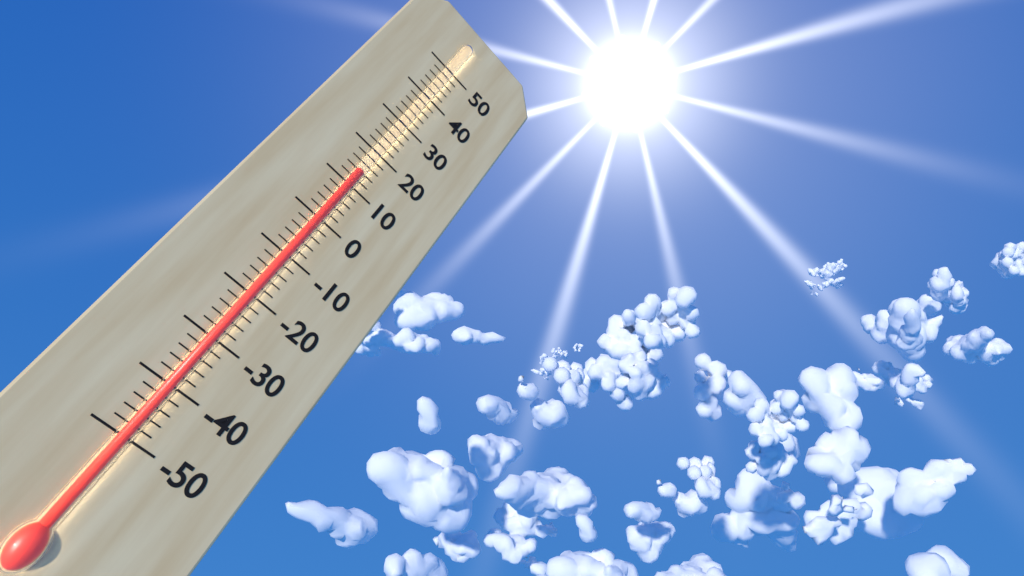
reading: 14 (no unit)
